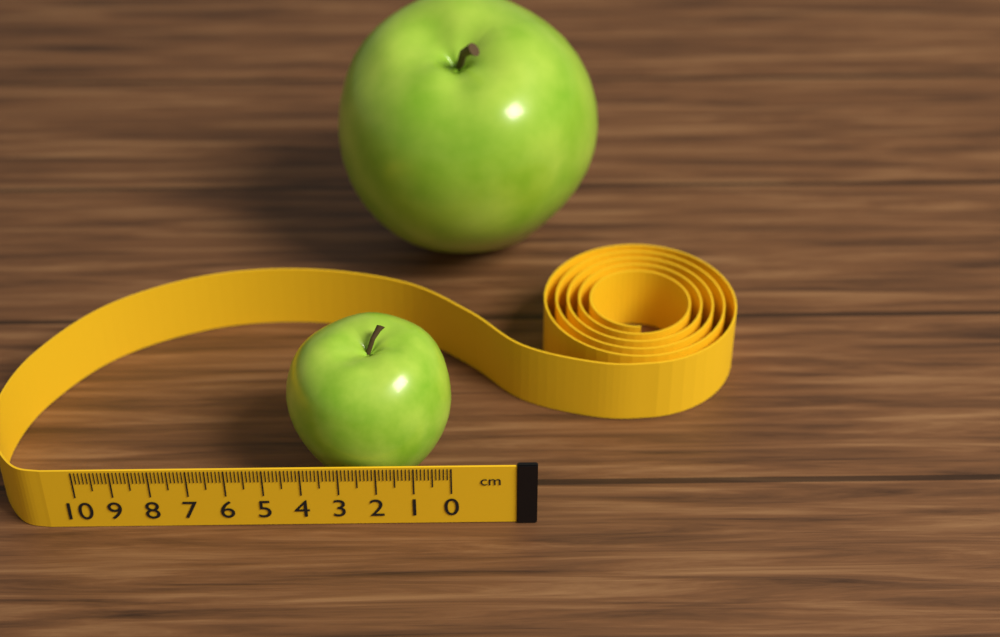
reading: 4.5 cm
